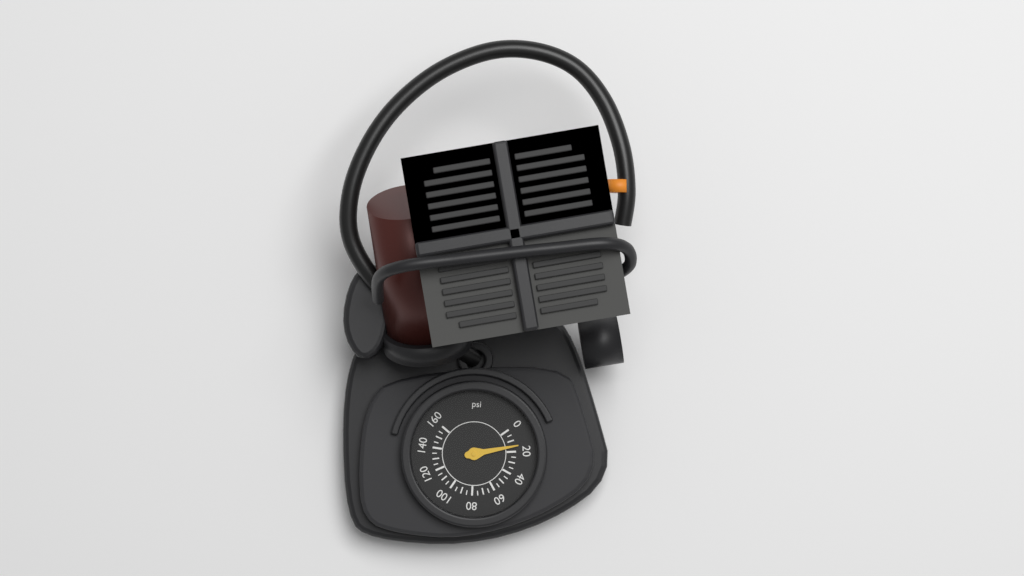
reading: 15 psi
